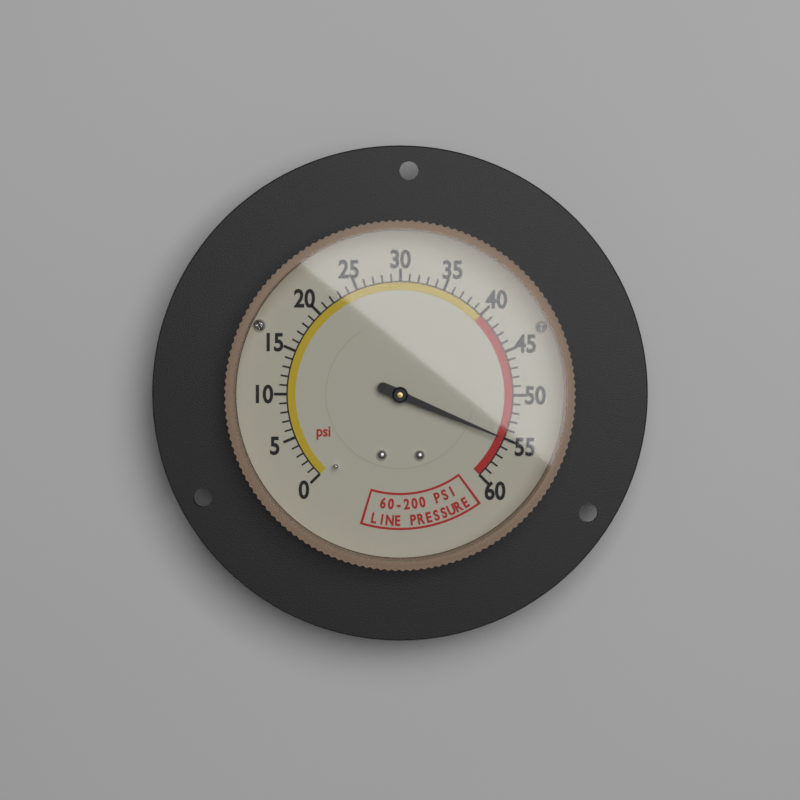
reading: 55 psi
